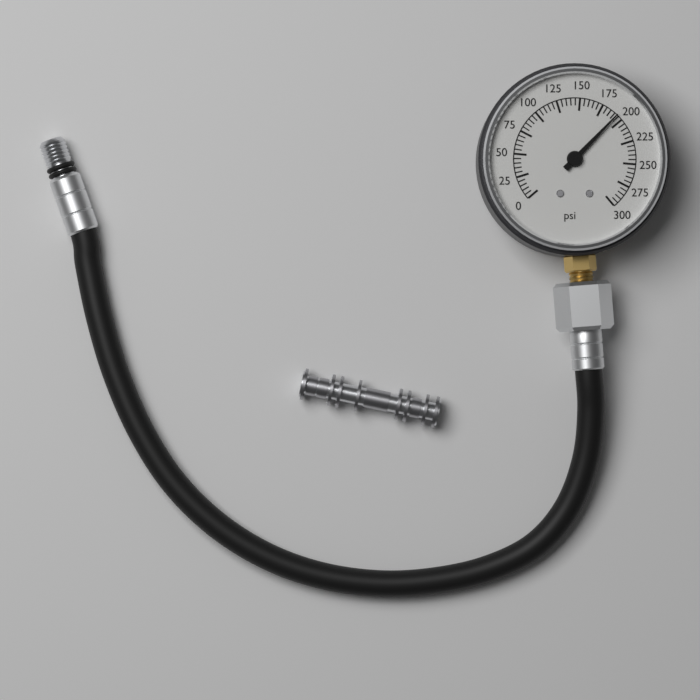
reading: 193 psi
